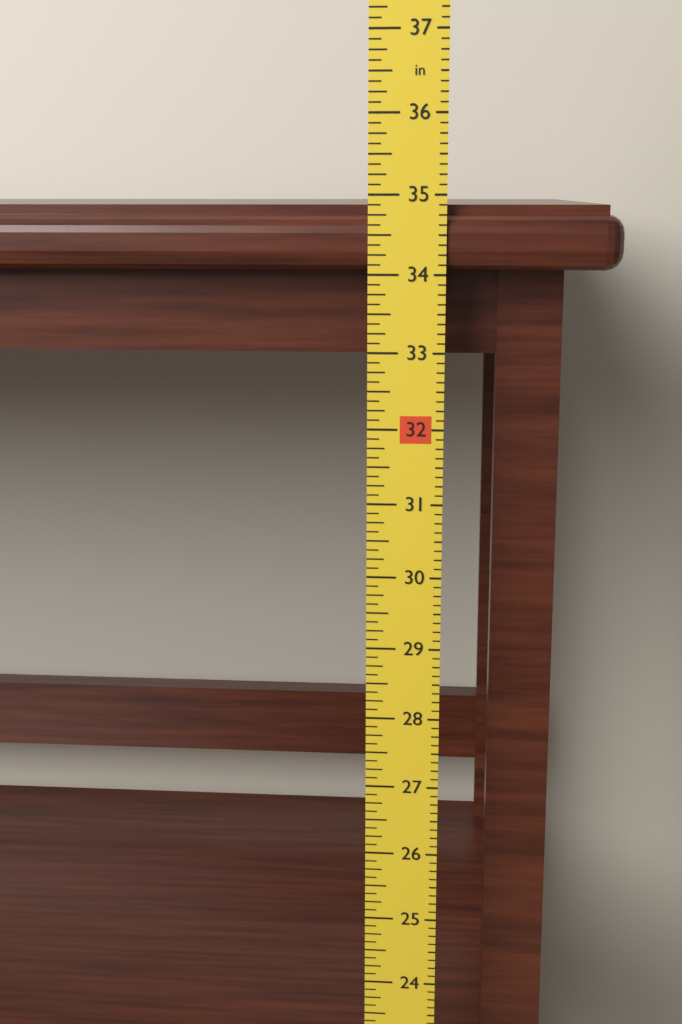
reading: 34.875 in
